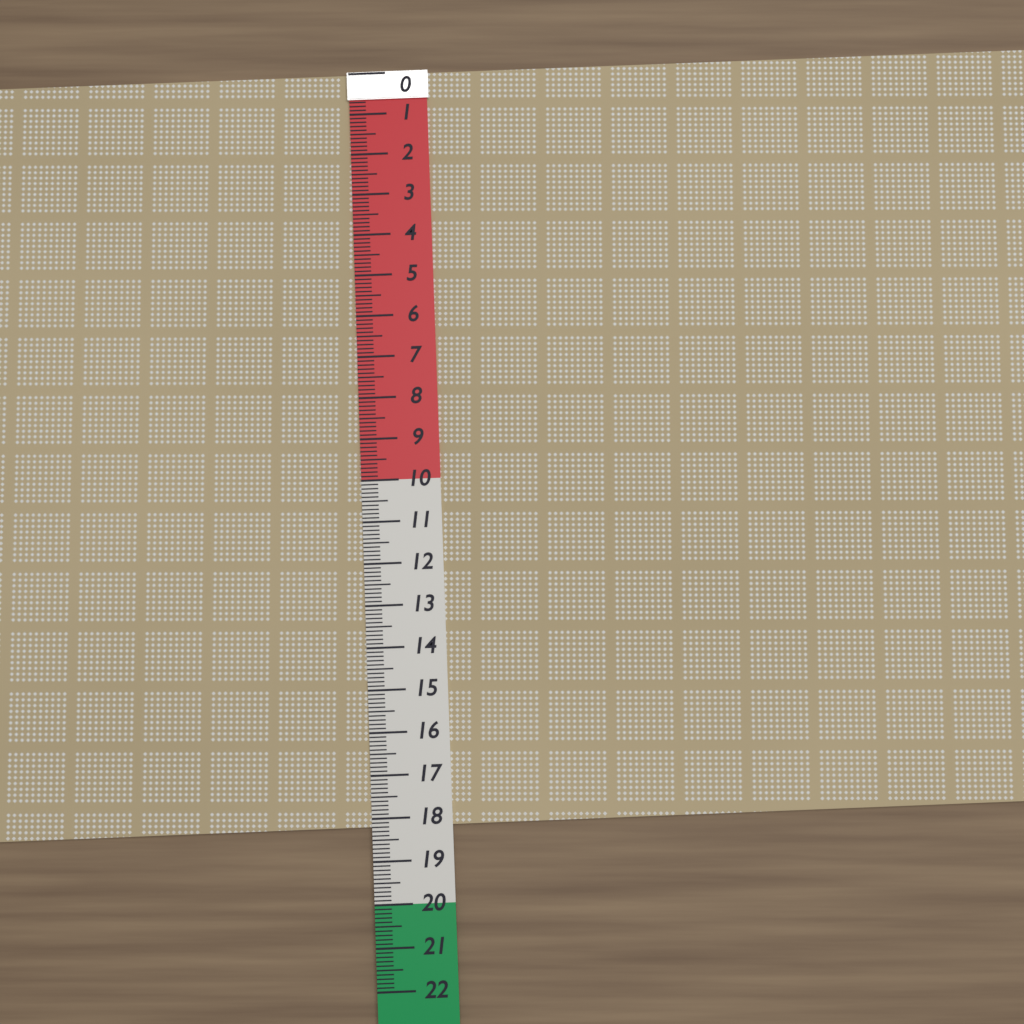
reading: 18.2 (no unit)
